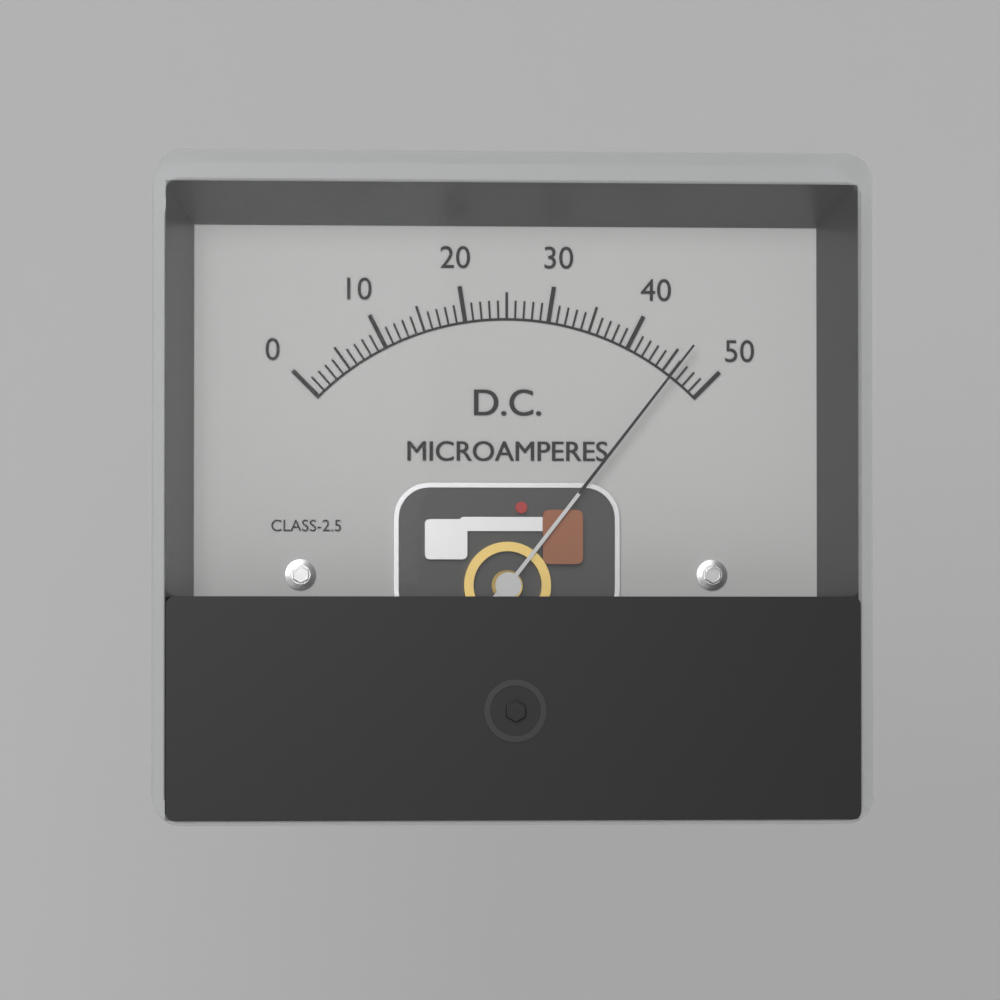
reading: 46 µA
